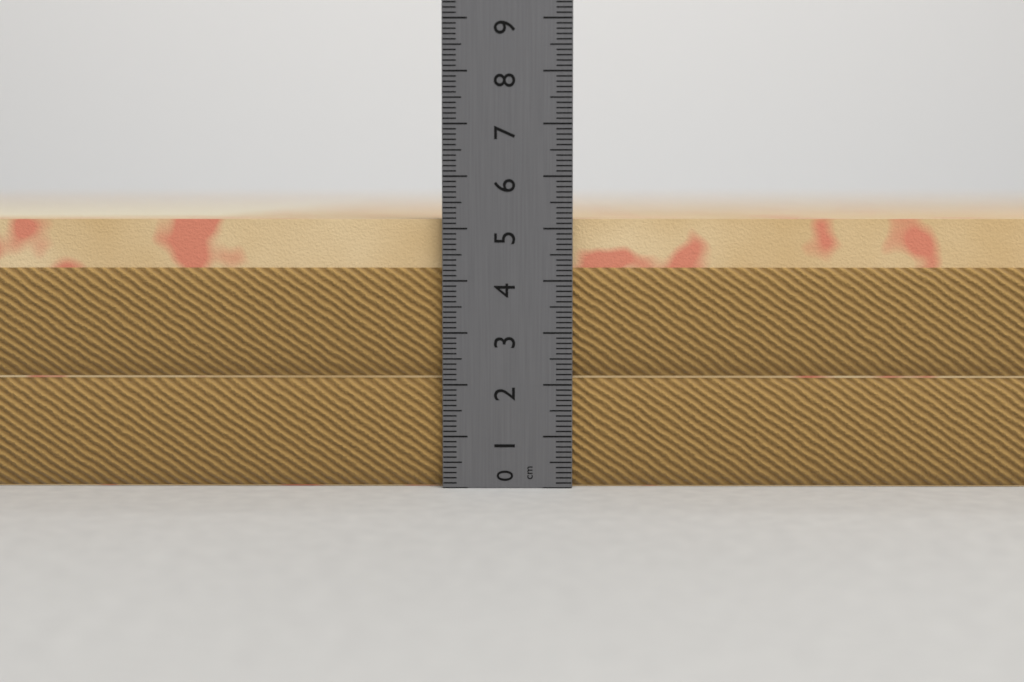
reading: 5.2 cm
